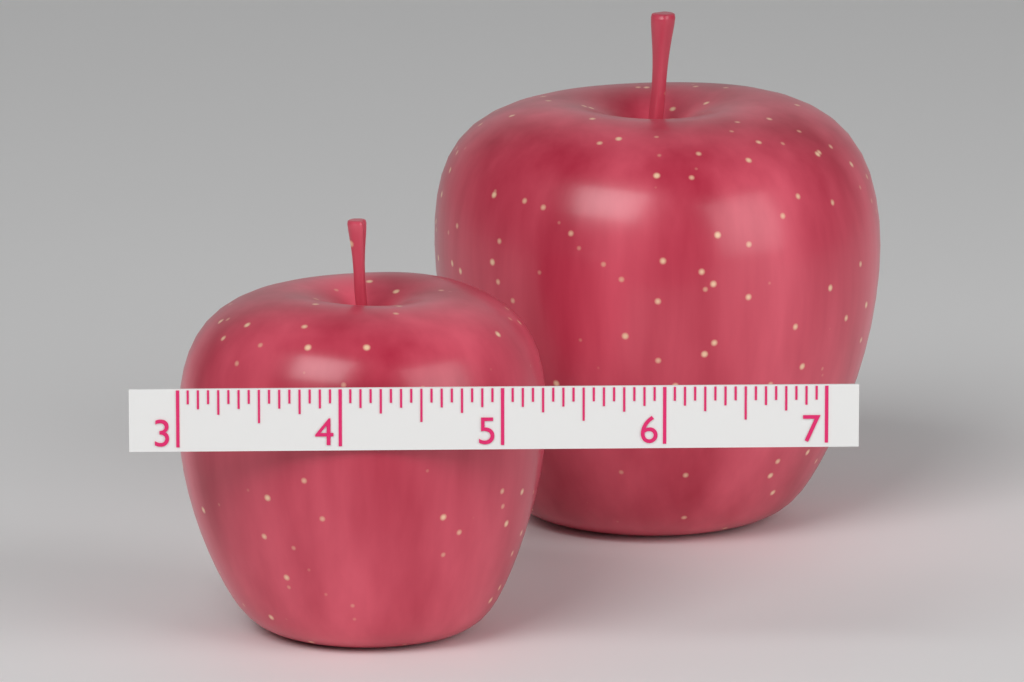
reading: 5.3125 (no unit)
